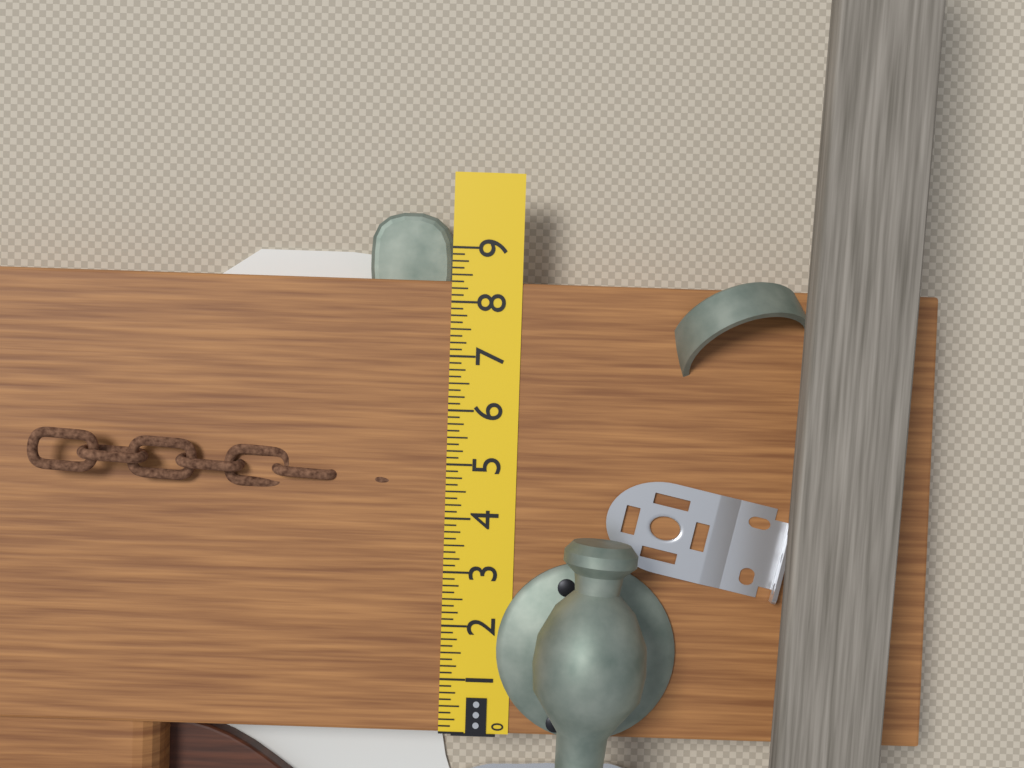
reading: 8.375 in
